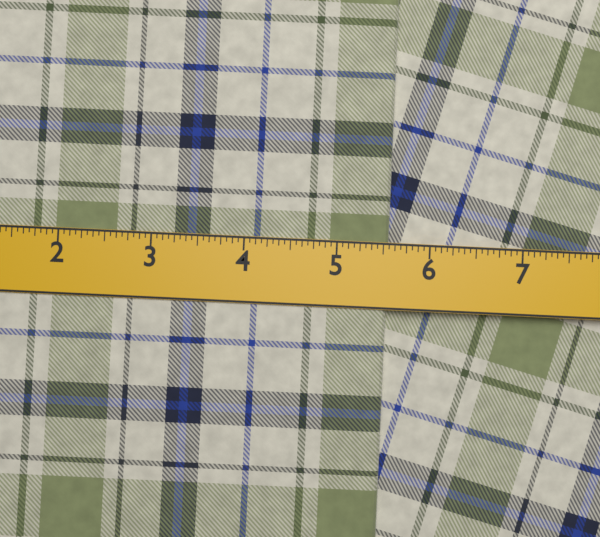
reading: 5.5625 in
